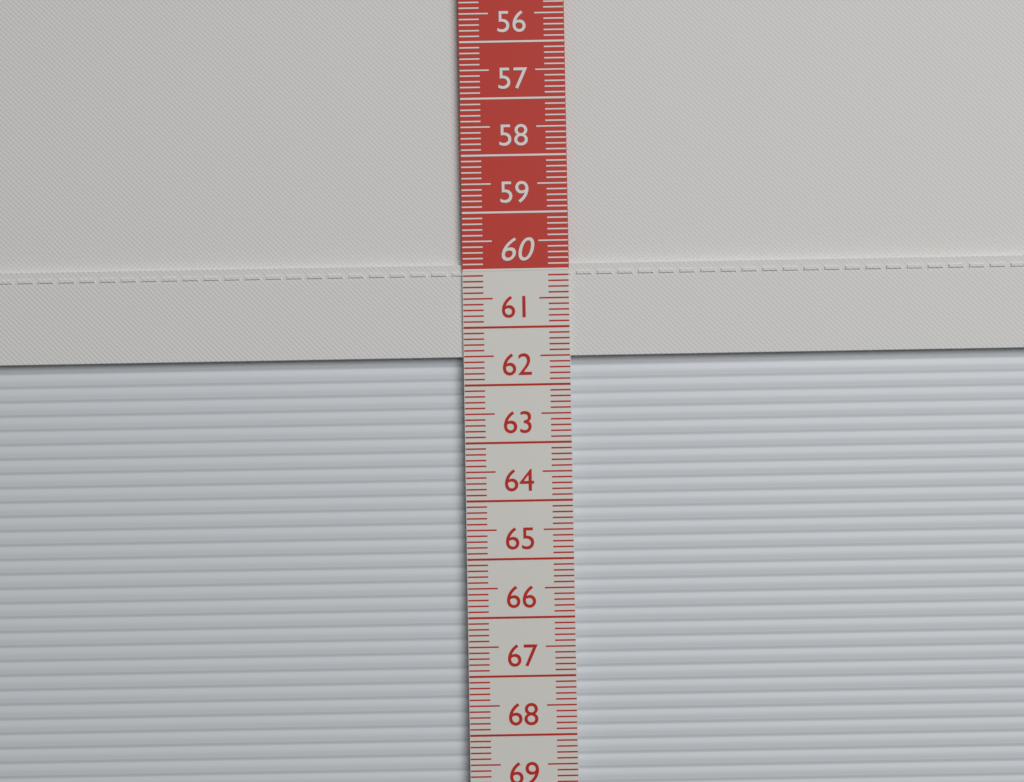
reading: 61.5 cm
